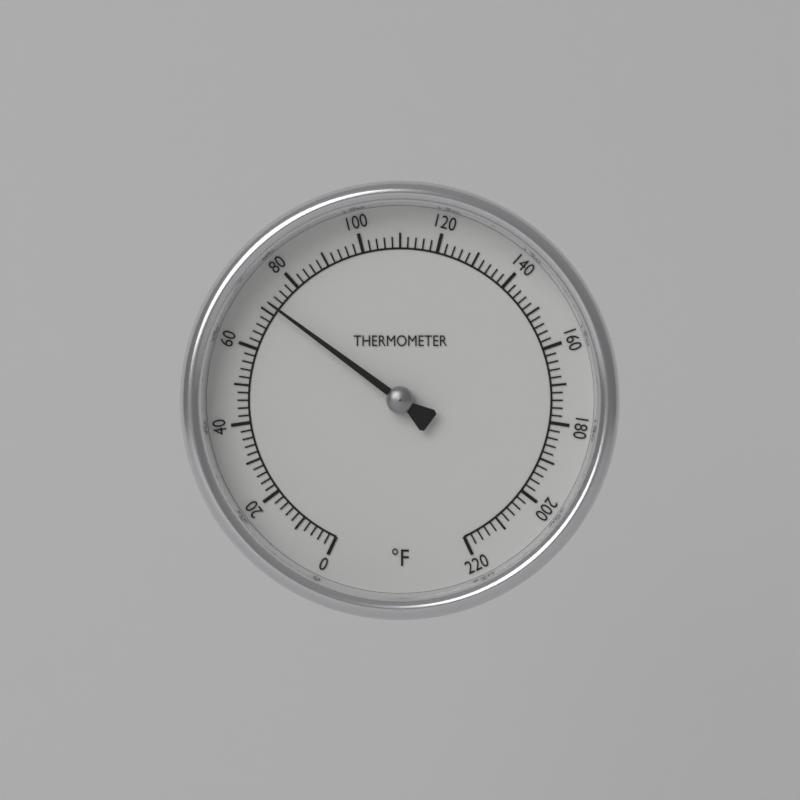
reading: 72 °F
